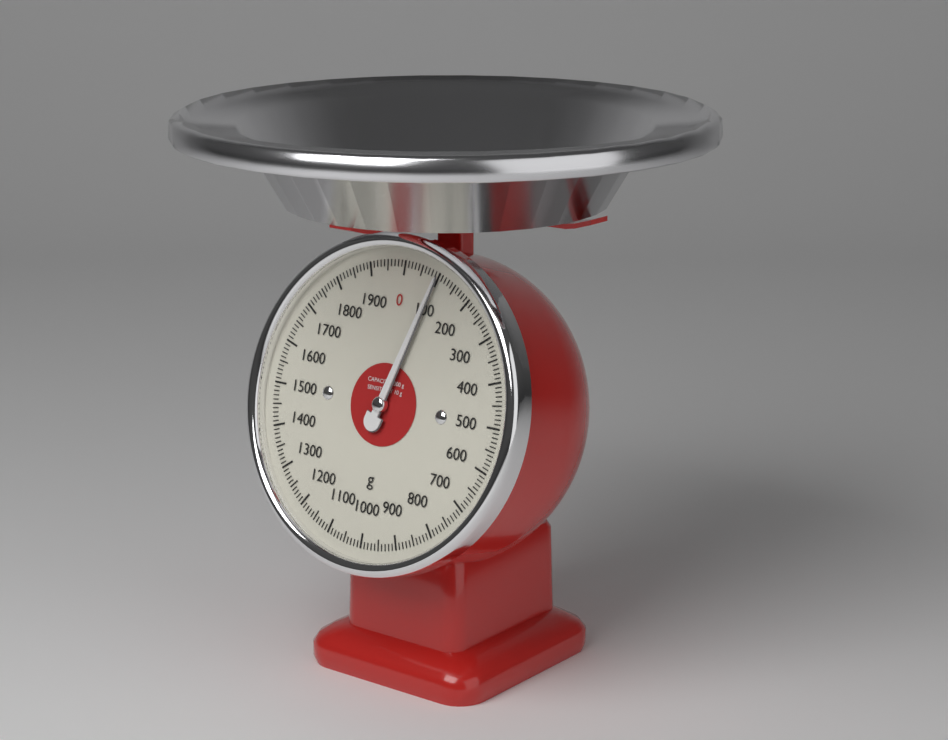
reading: 100 g
